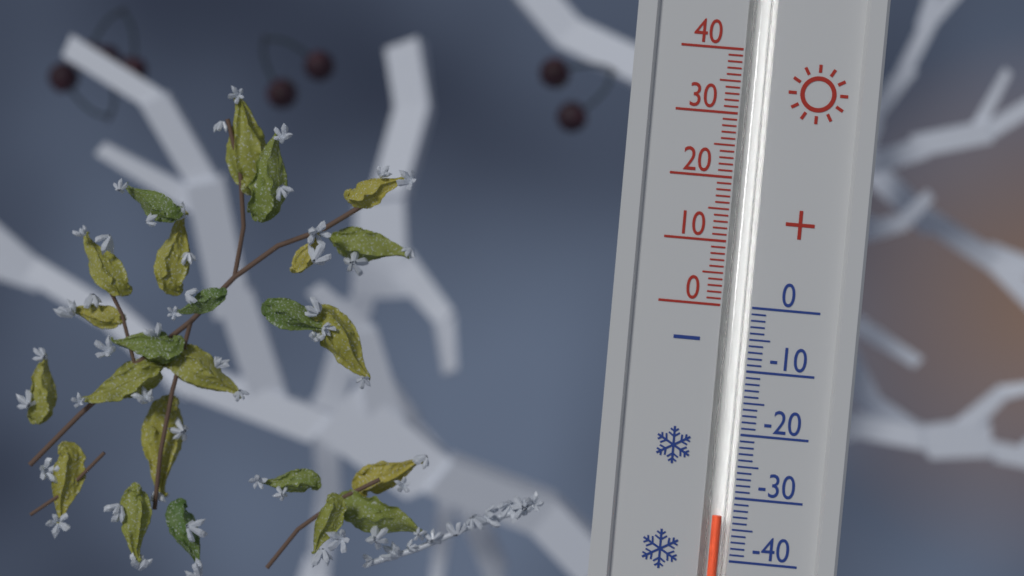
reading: -33 (no unit)
